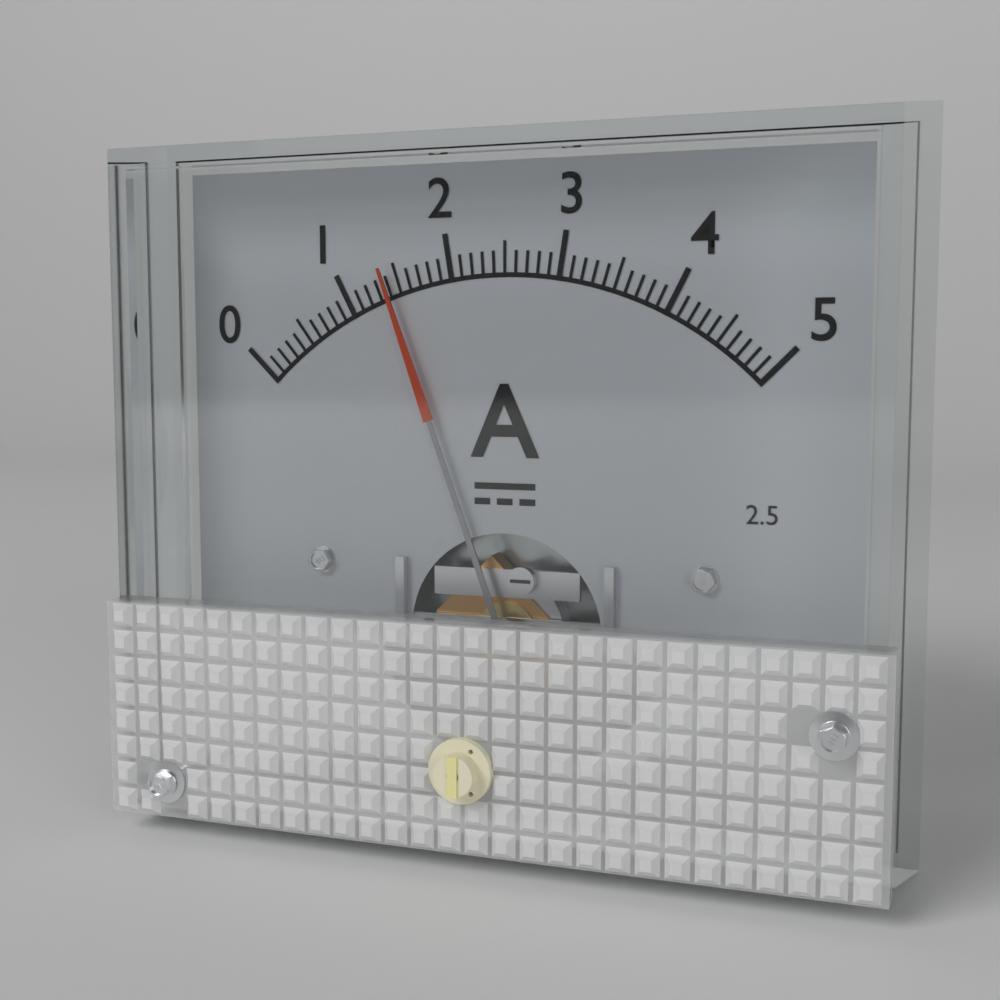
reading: 1.4 A
